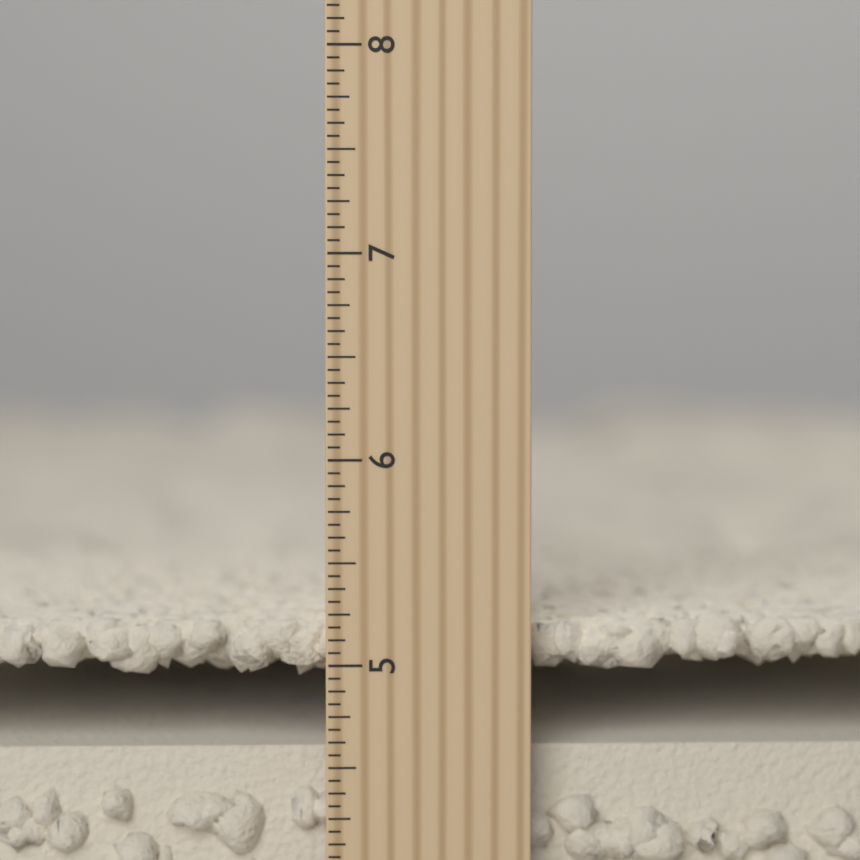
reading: 5.1875 inch
